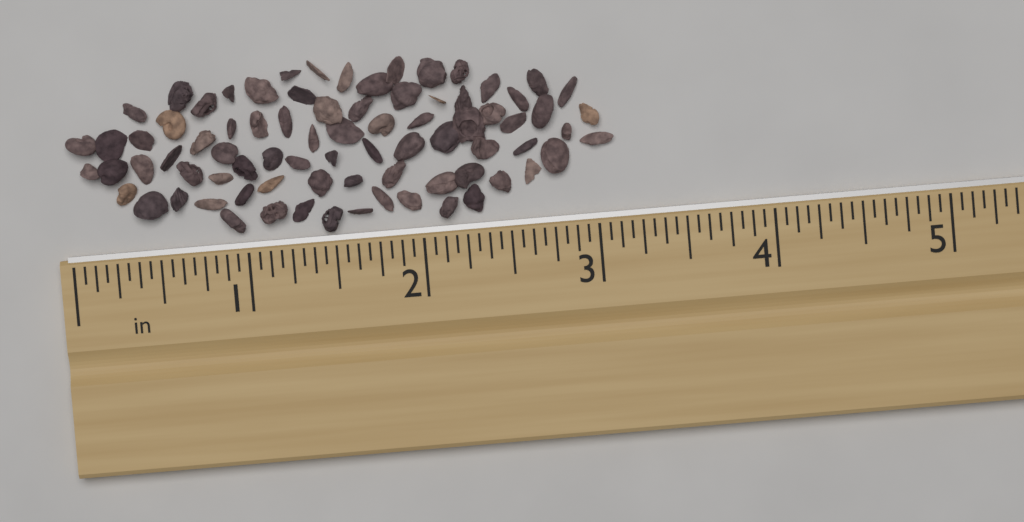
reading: 3.1250 in
